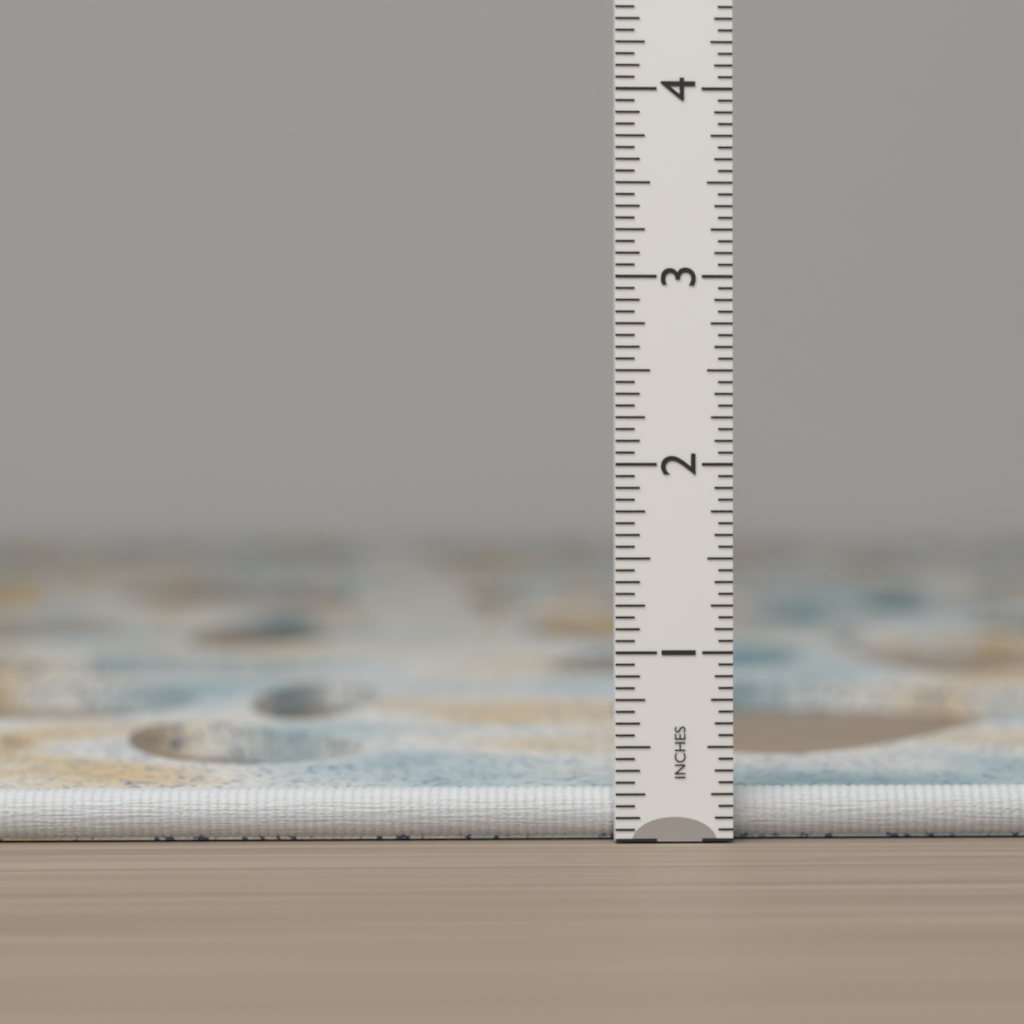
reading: 0.2500 in
